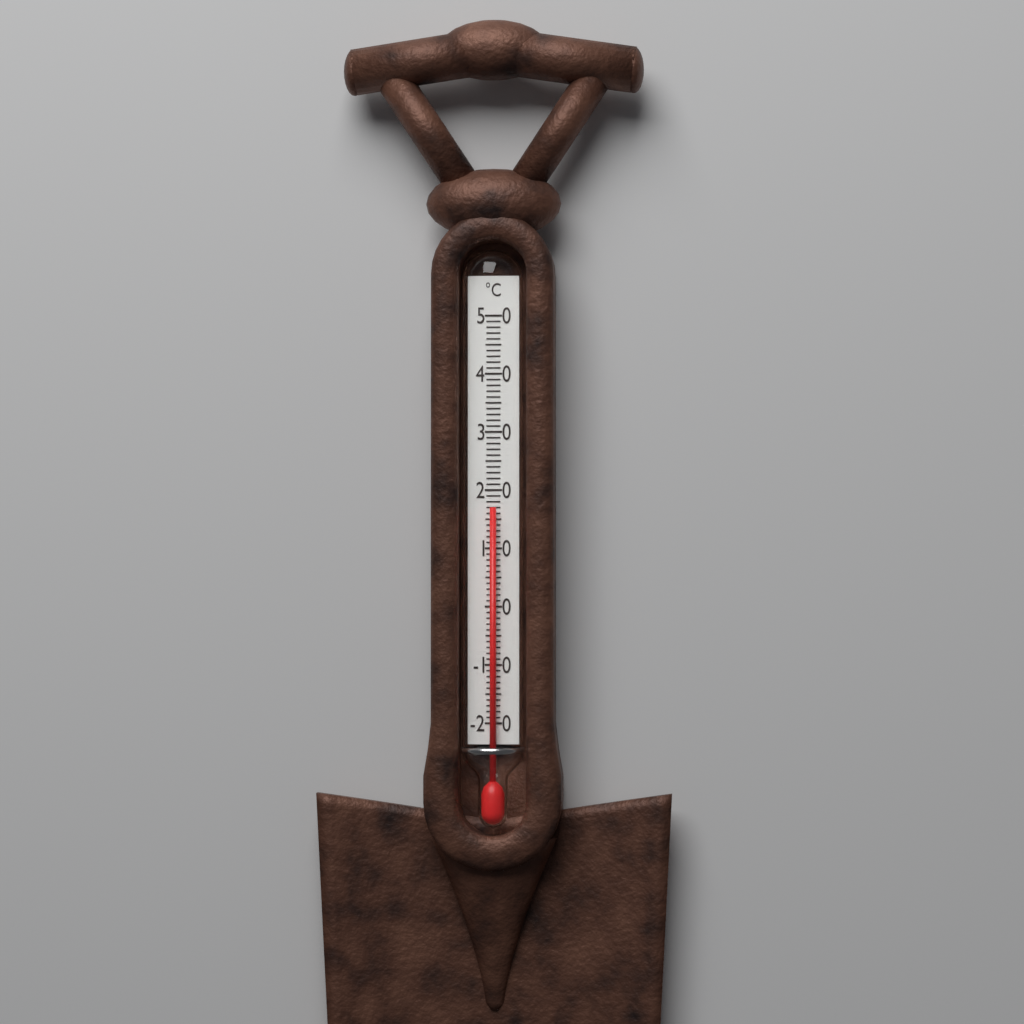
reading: 17 °C
